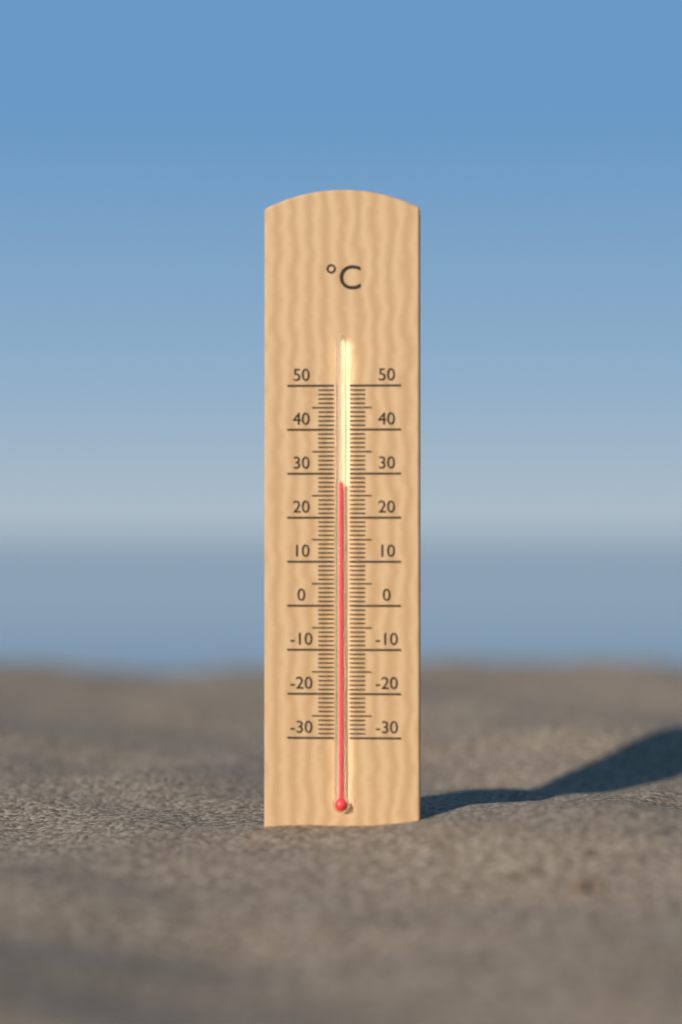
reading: 28 °C
